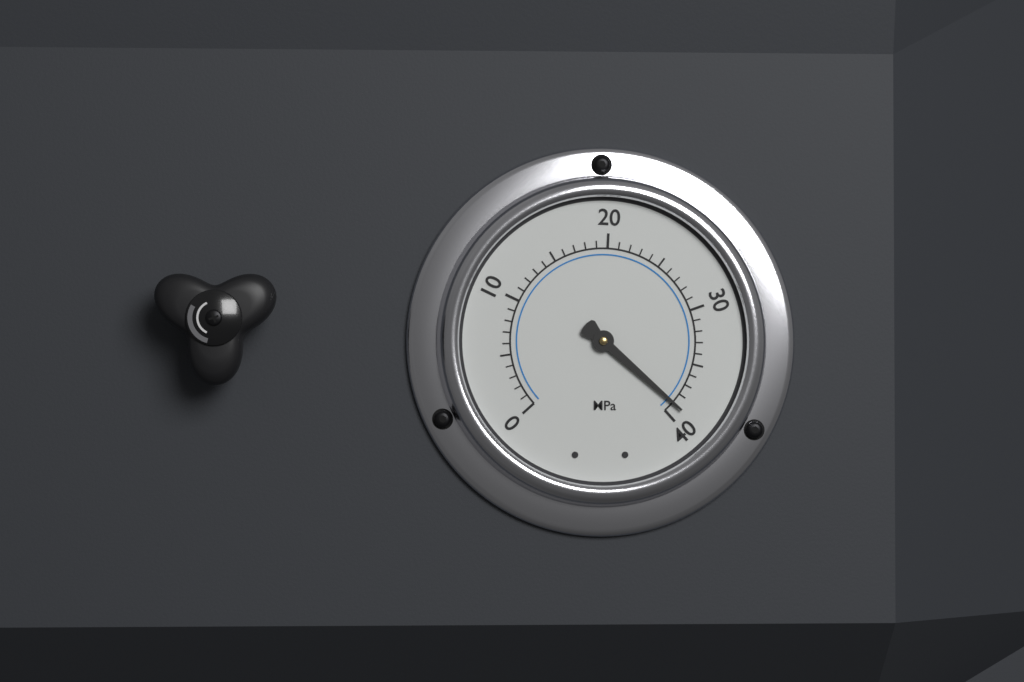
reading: 39 MPa
